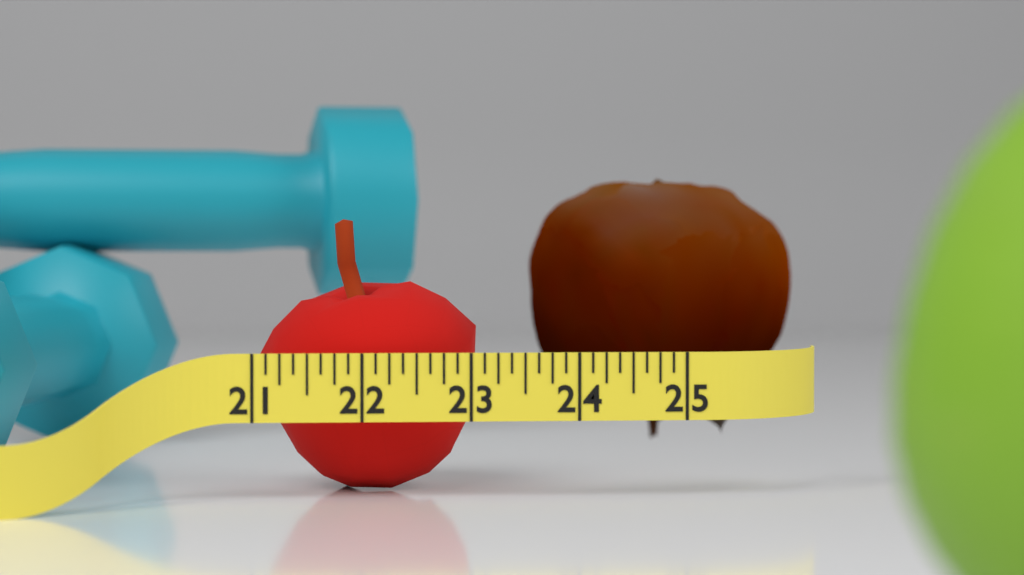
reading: 23.125 (no unit)
